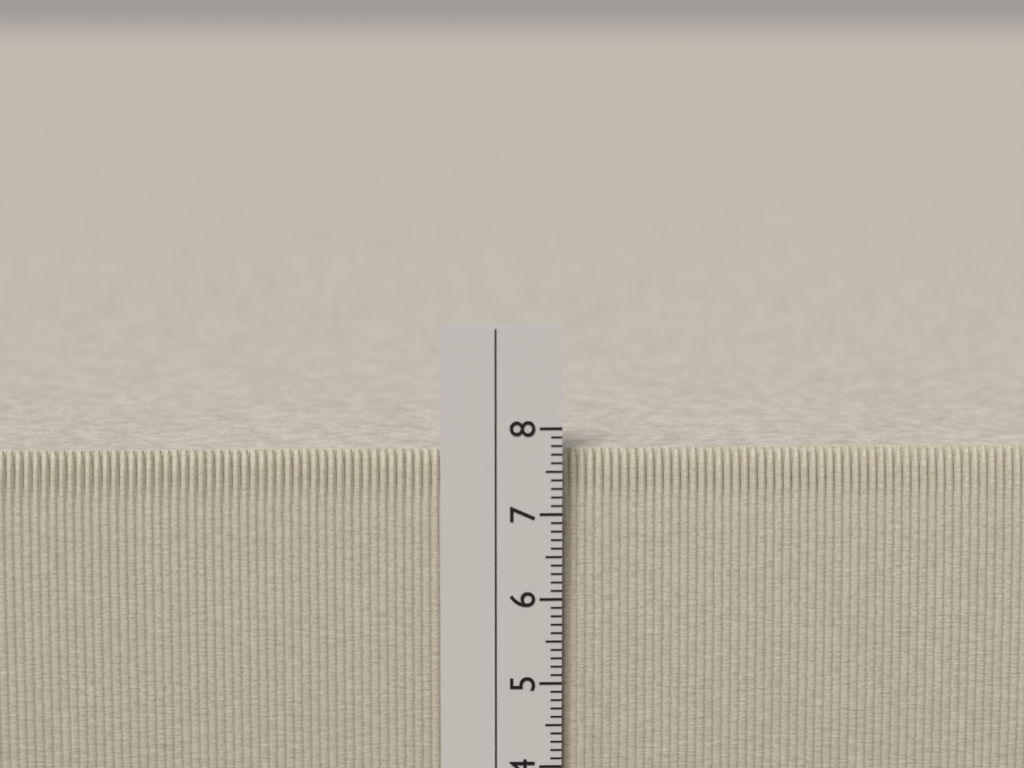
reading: 7.7 cm
